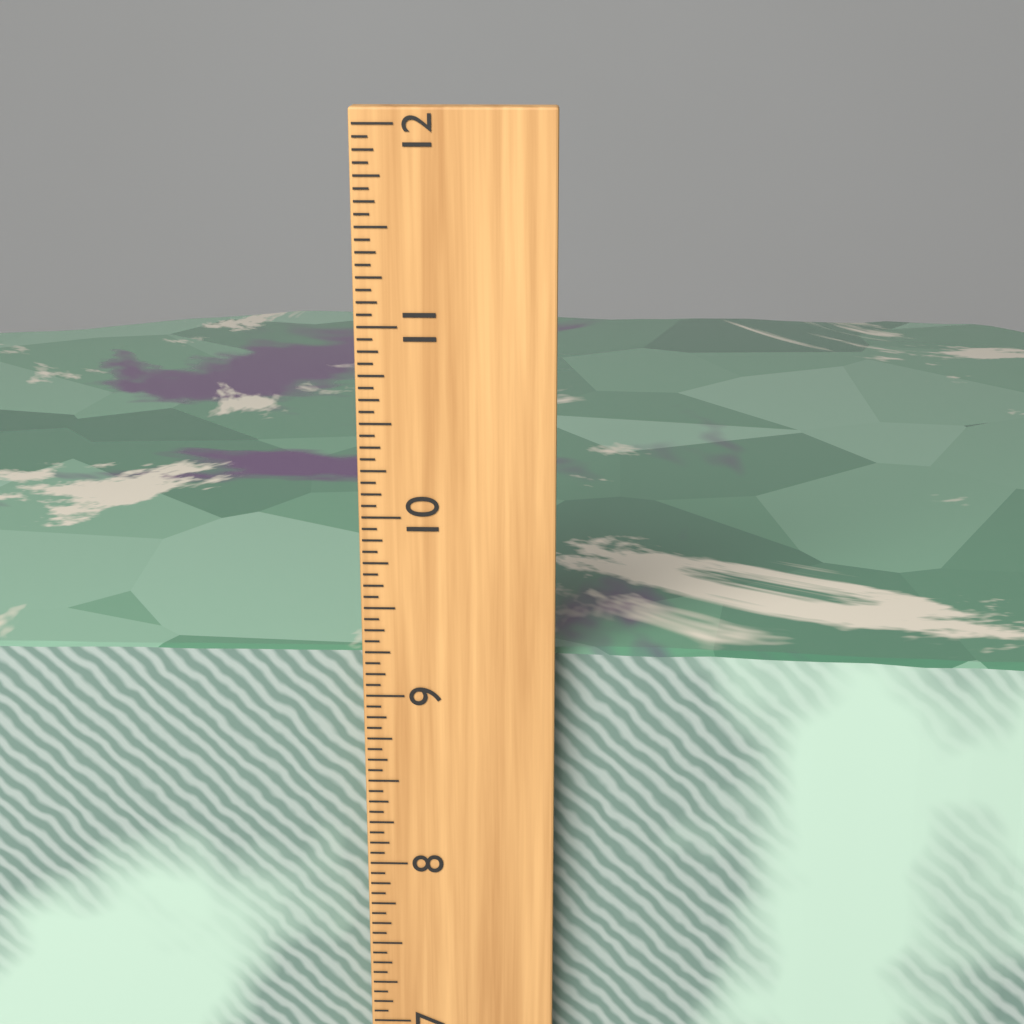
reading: 9.1875 inch
